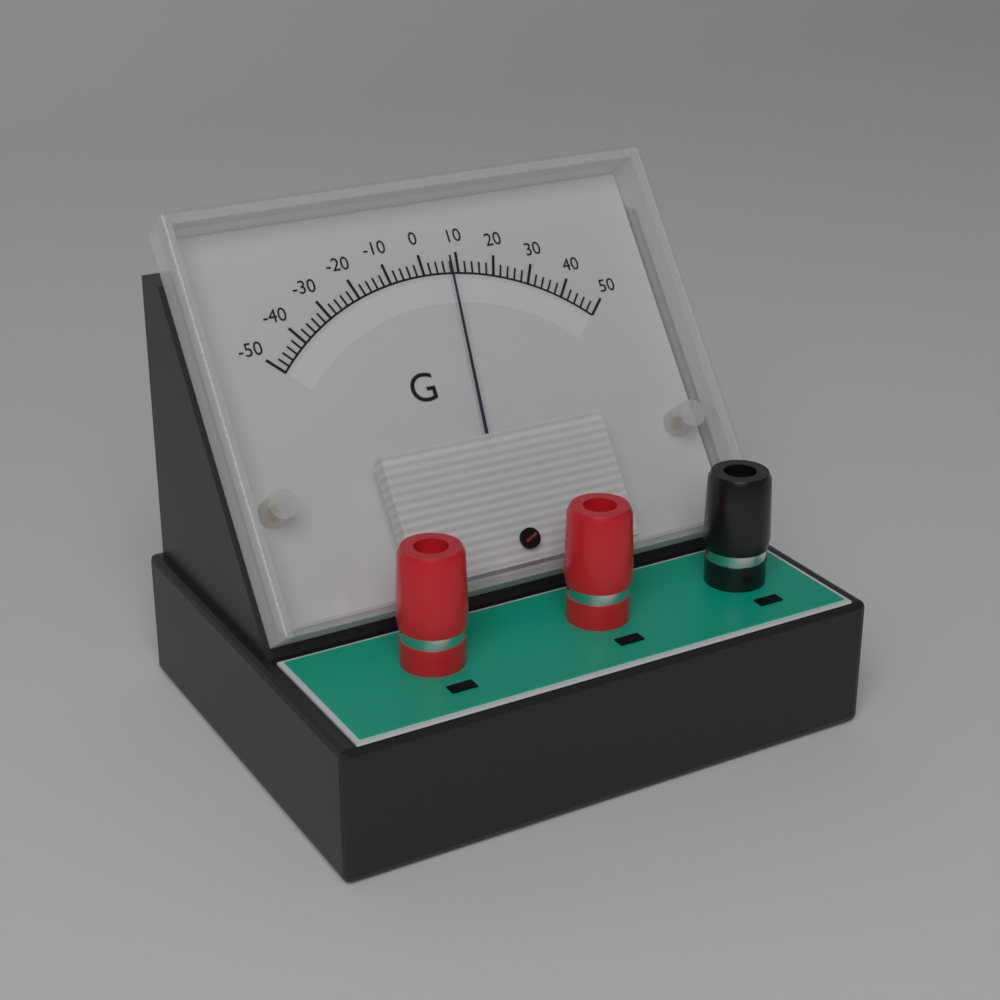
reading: 7 (no unit)
